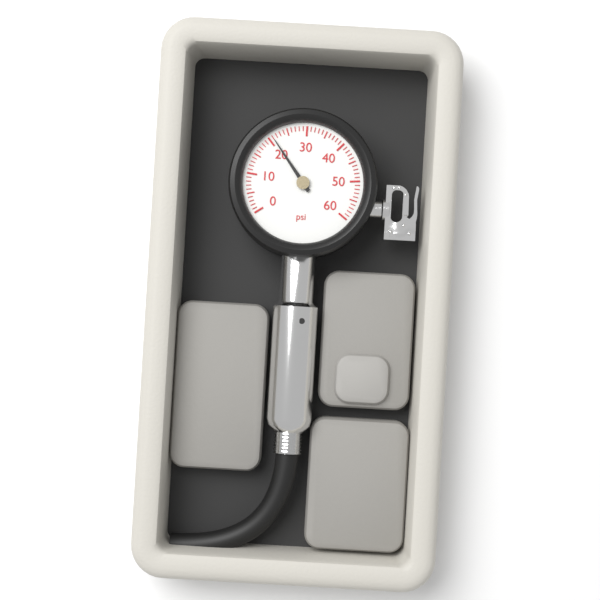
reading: 21 psi
